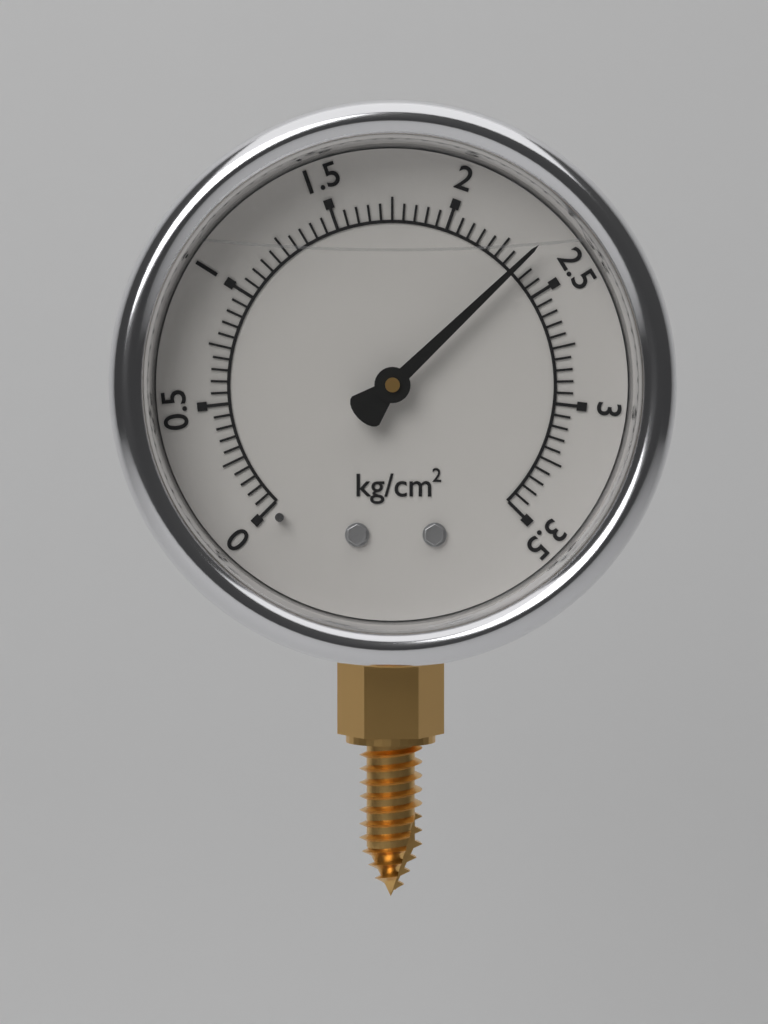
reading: 2.35 kg/cm²
